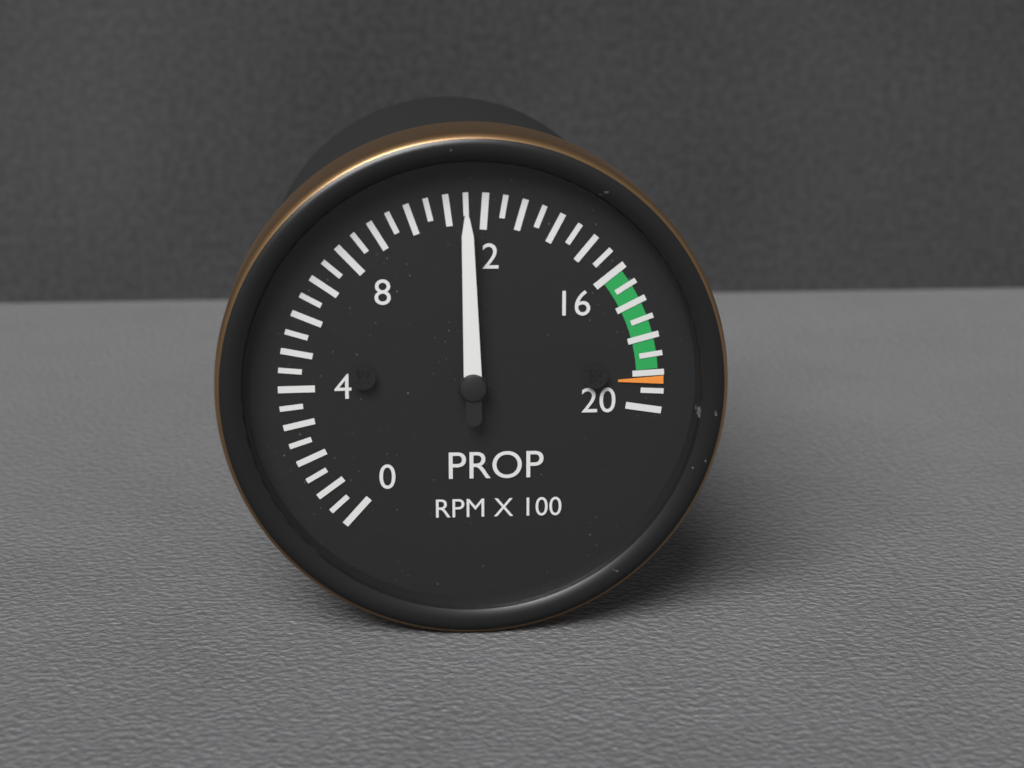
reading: 11.5 RPM X 100
